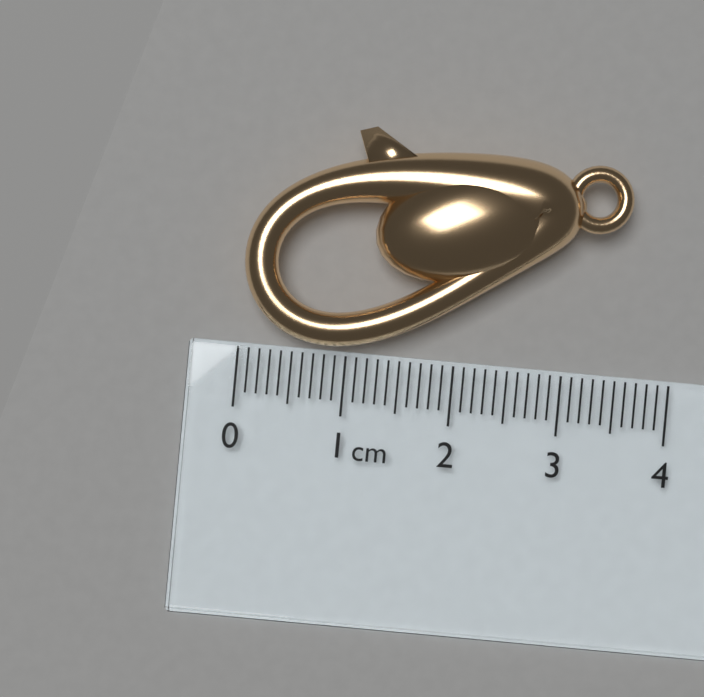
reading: 3.5 cm
